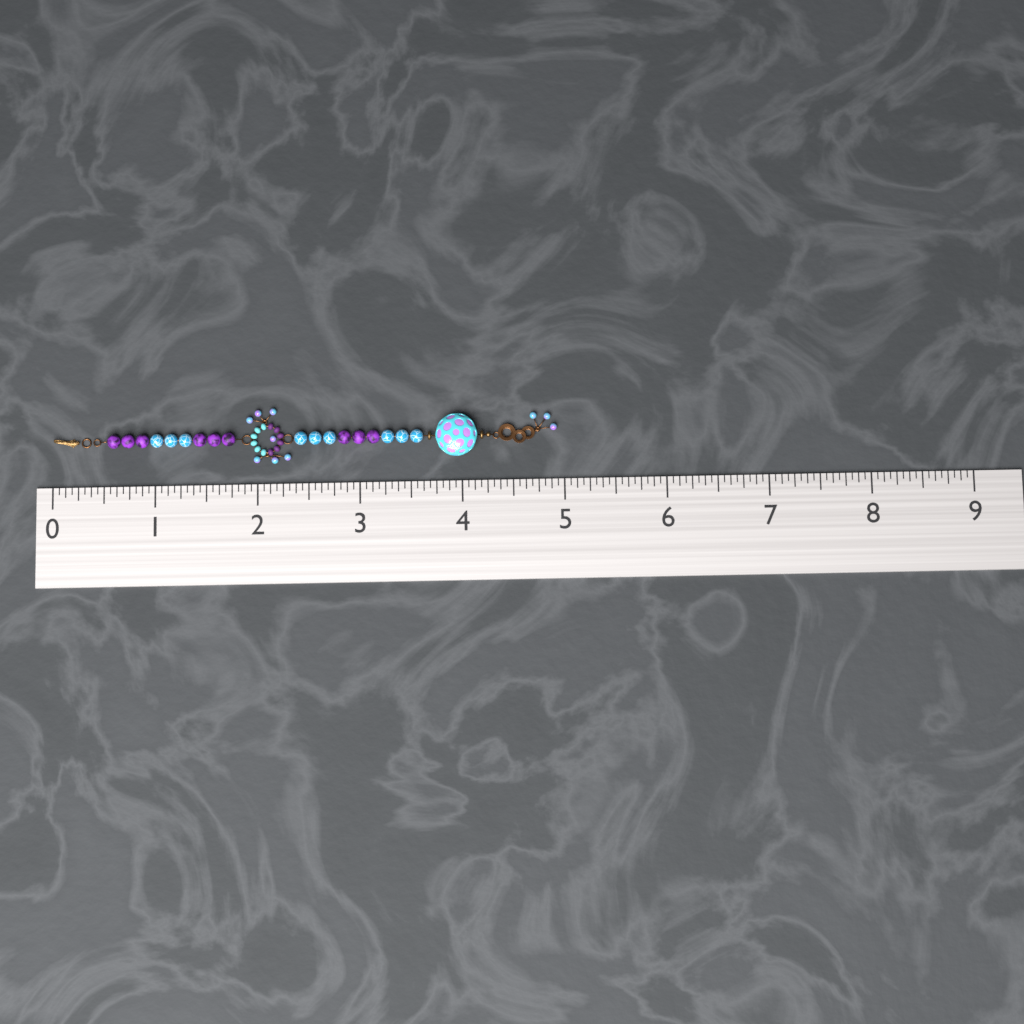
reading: 4.9375 (no unit)
